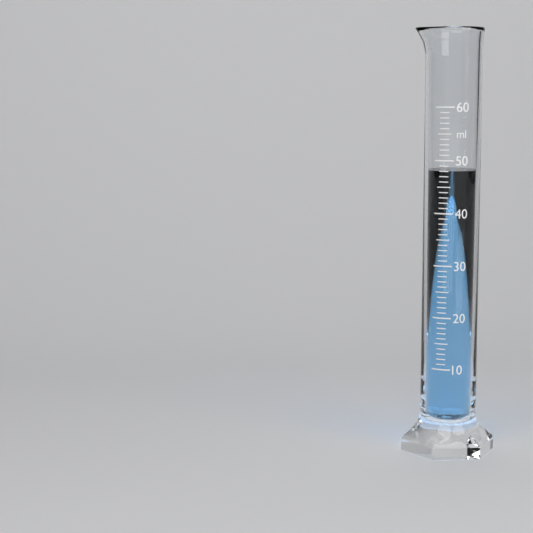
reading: 48 ml
